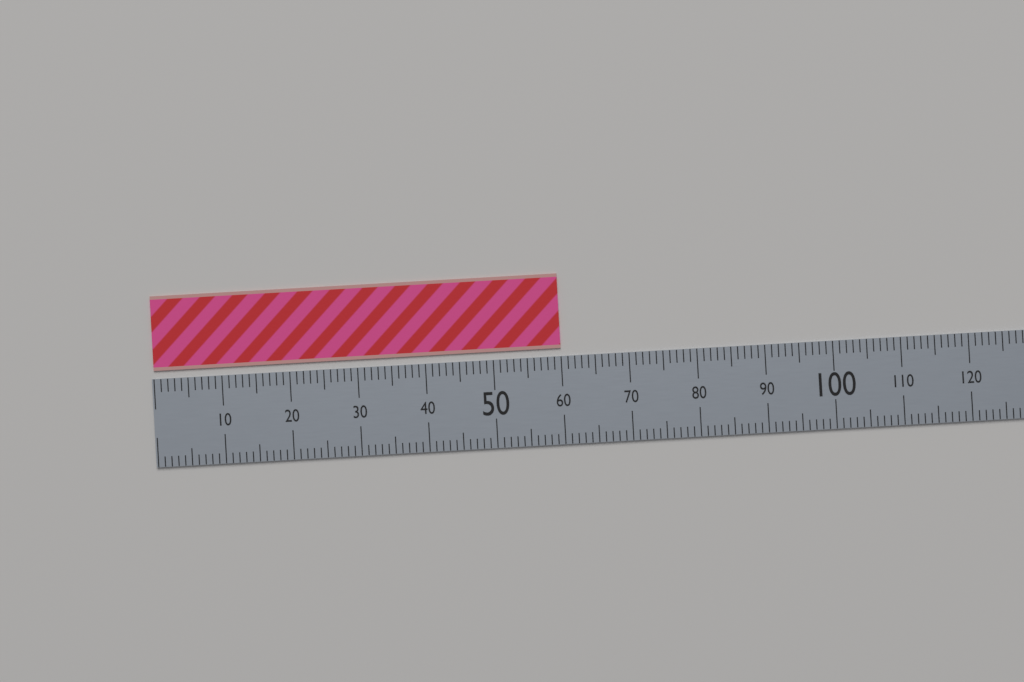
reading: 60 (no unit)
